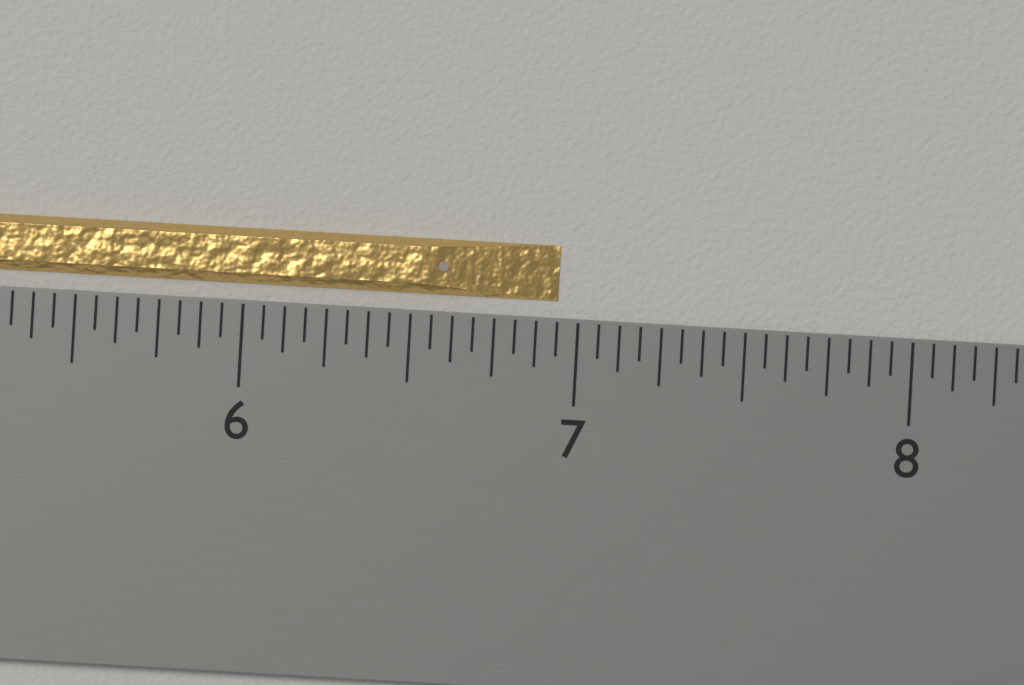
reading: 6.9375 inch
